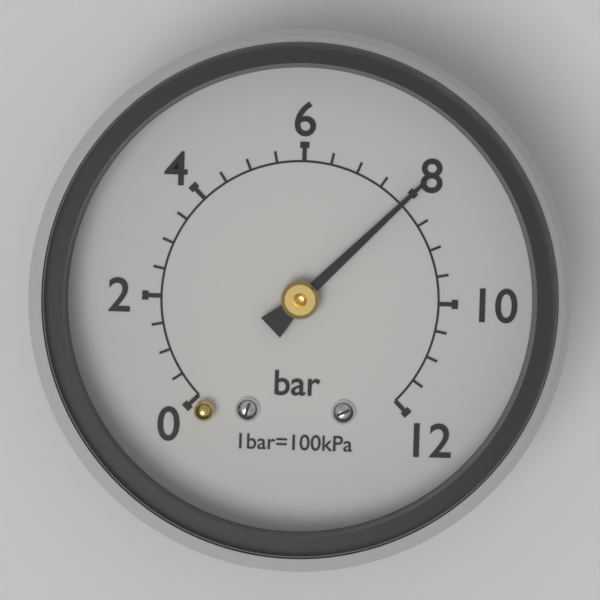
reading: 8.0 bar
